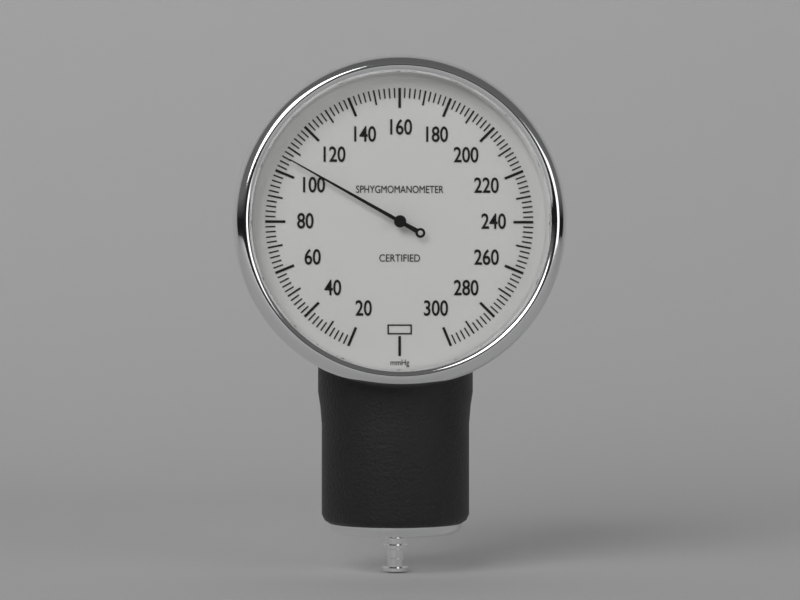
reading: 106 mmHg
